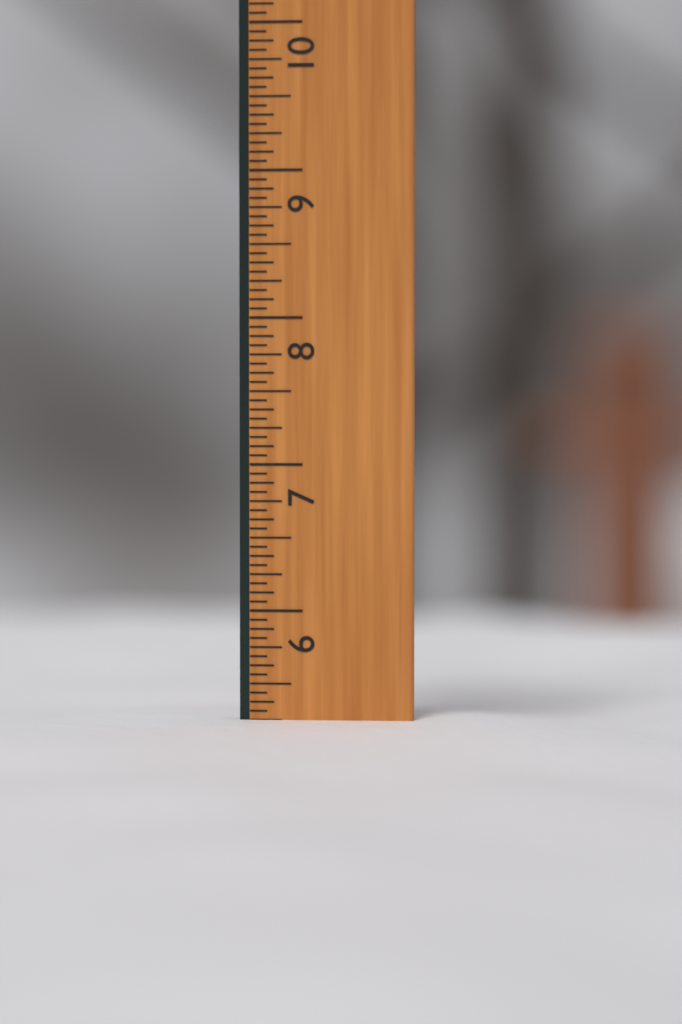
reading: 5.2500 in
